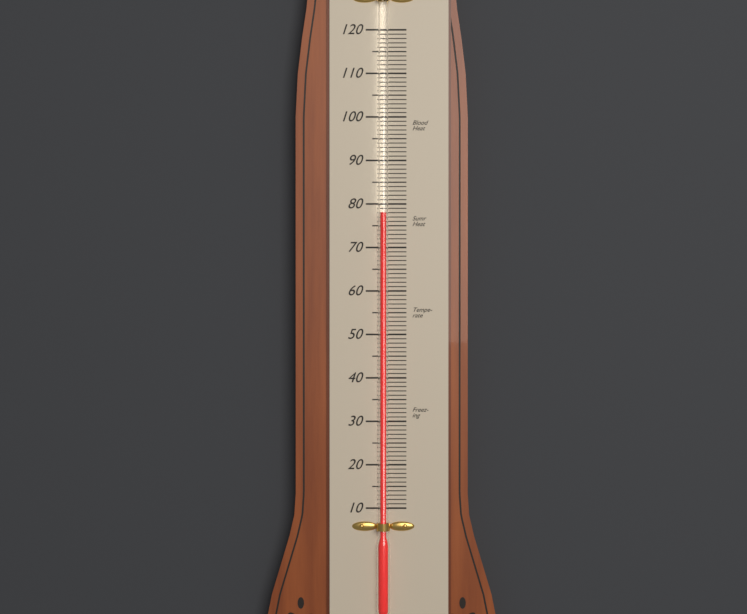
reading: 78 (no unit)
